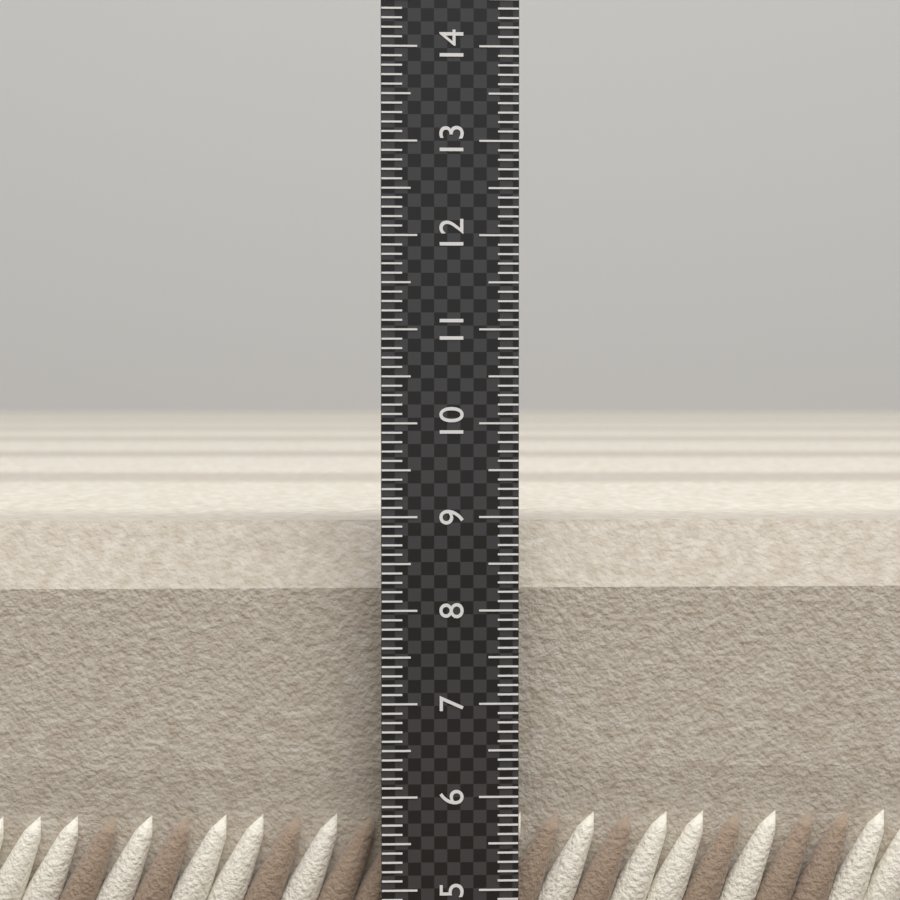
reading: 8.9 (no unit)
